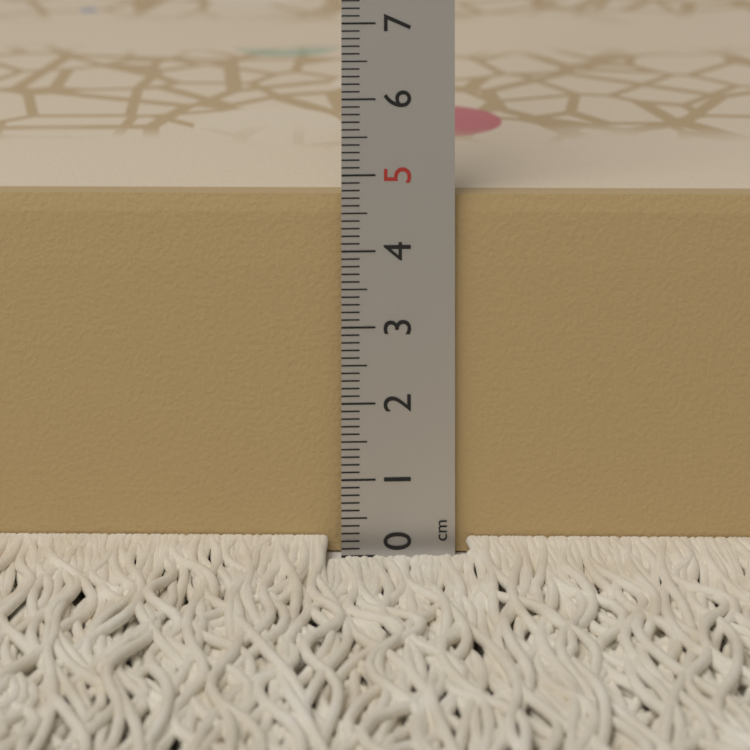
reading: 4.7 cm
